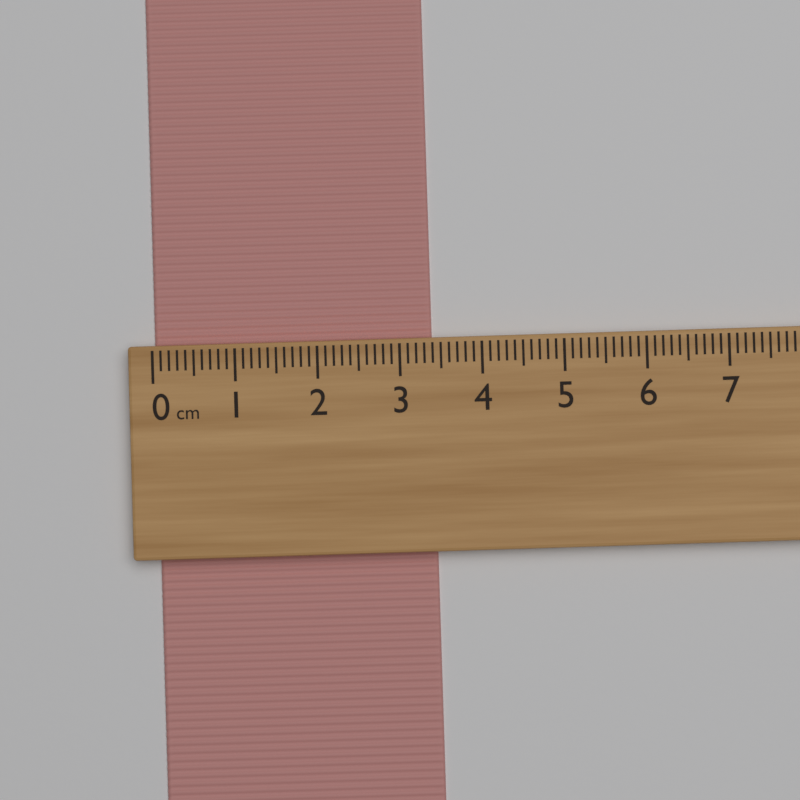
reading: 3.4 cm
